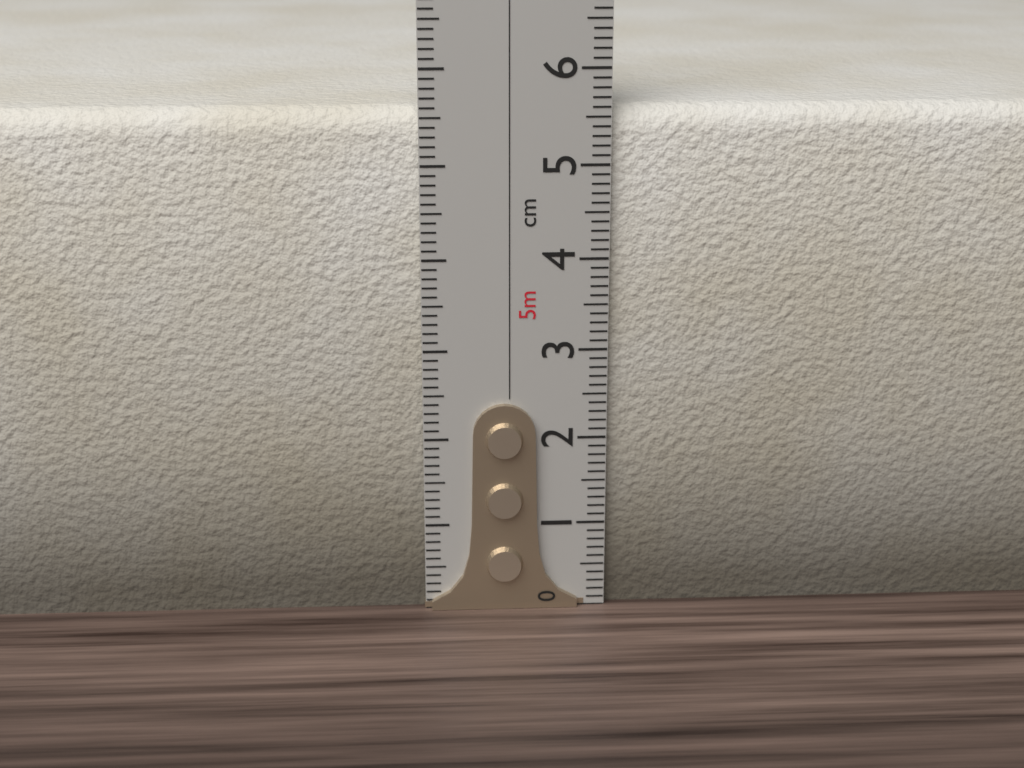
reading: 5.6 cm
